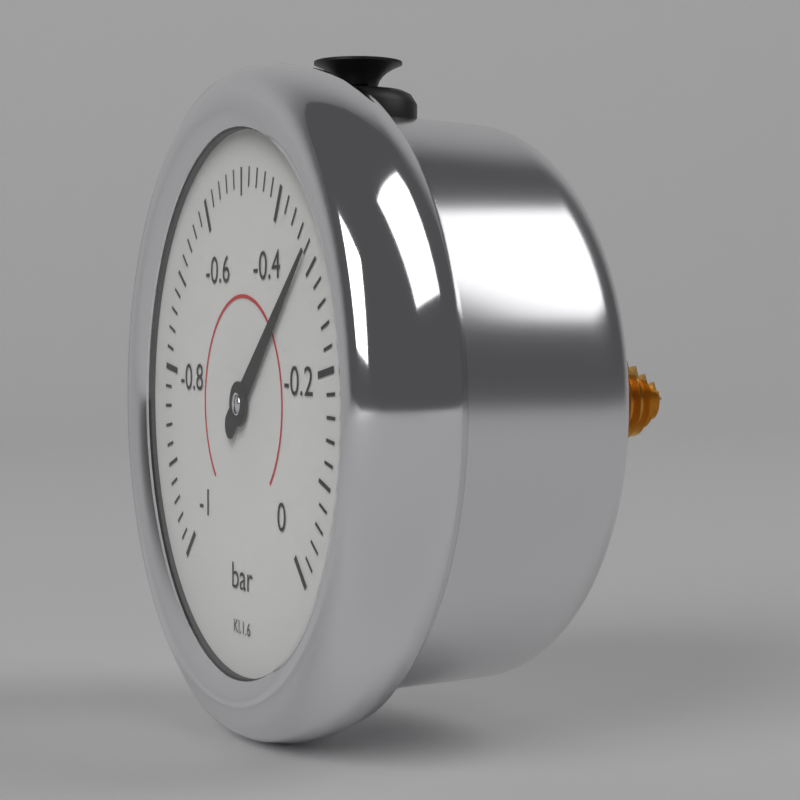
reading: -0.32 bar
